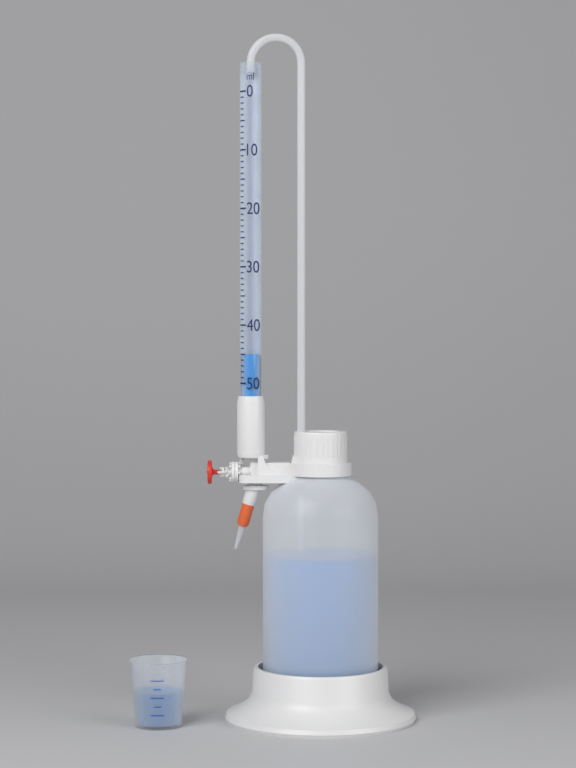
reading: 45 ml
